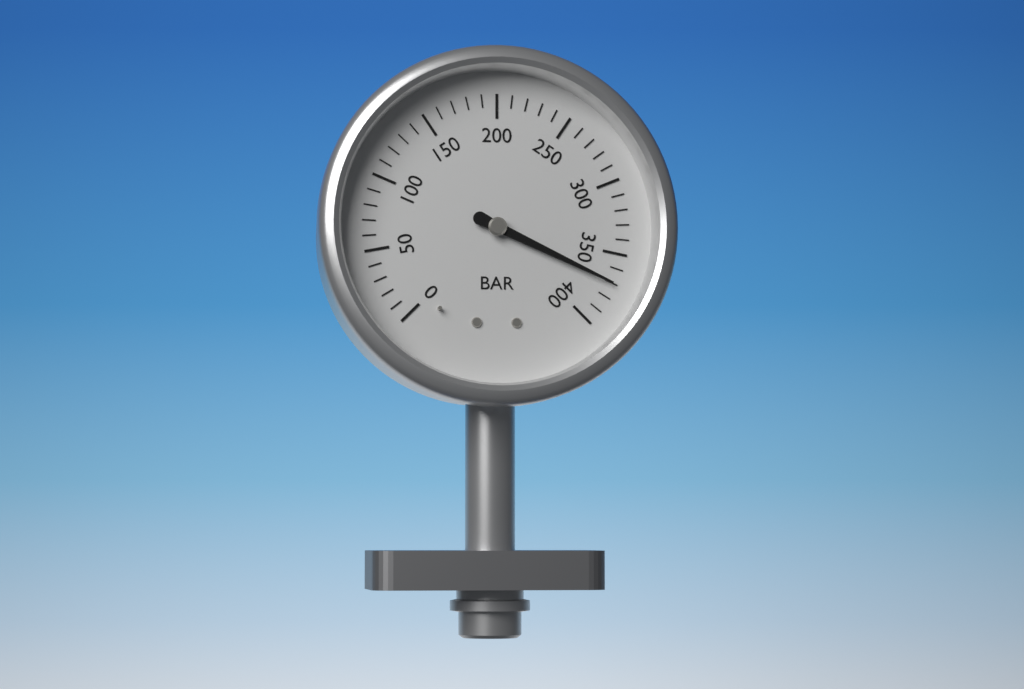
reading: 370 bar
